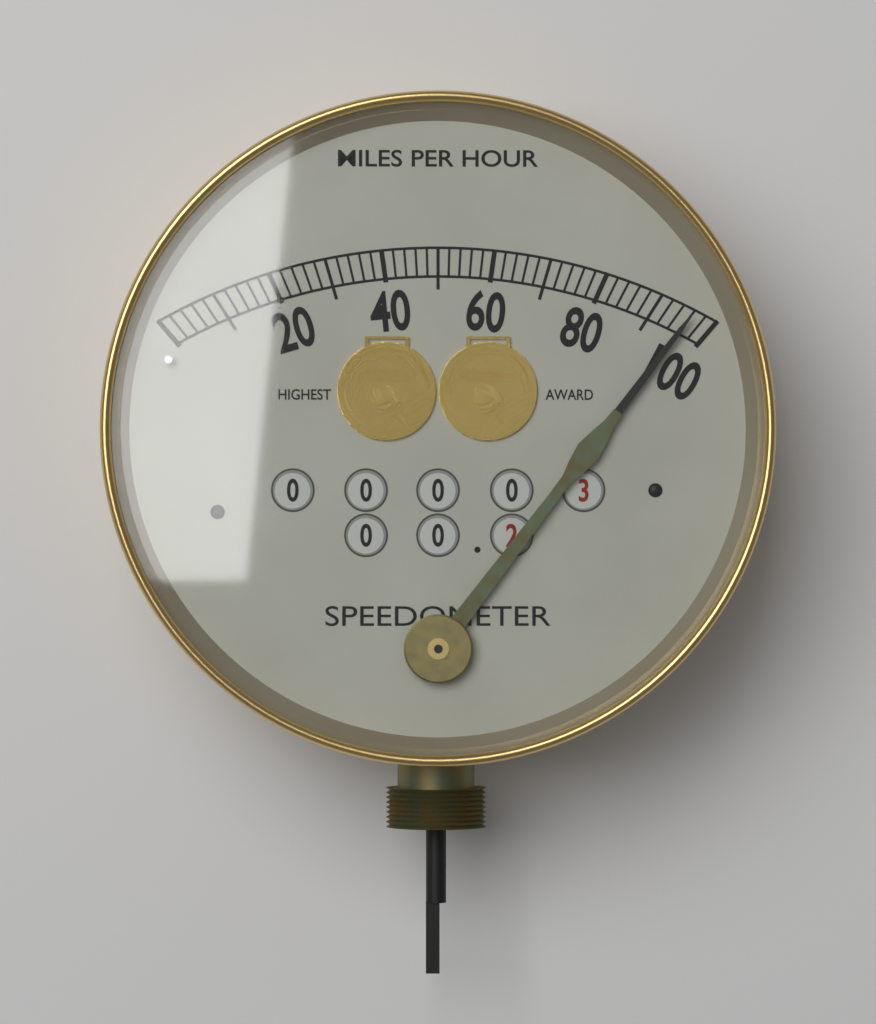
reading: 96 mph
